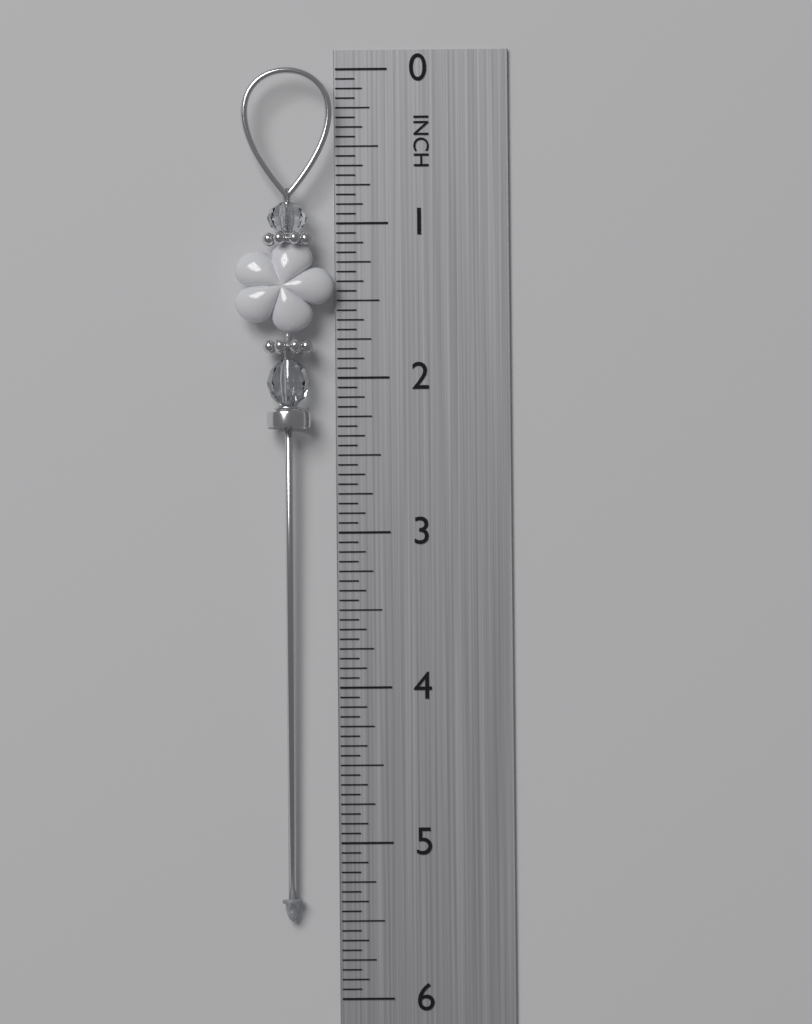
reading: 5.5000 in
